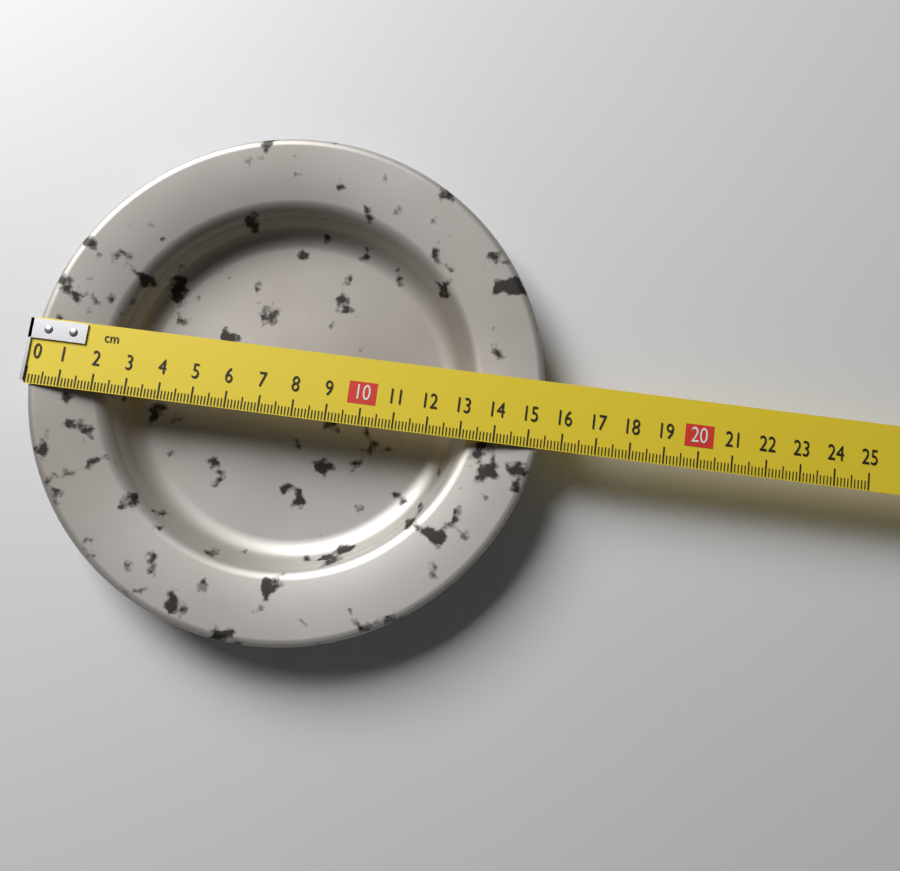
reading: 15.4 cm
